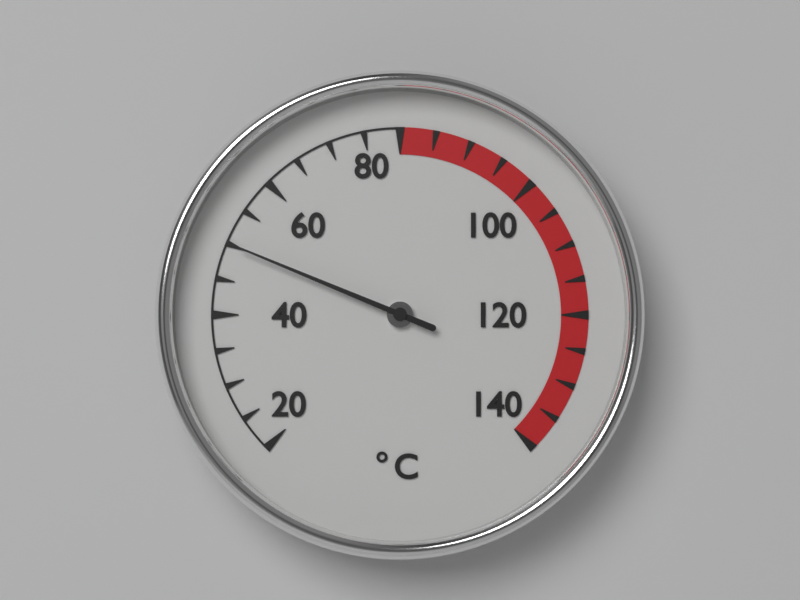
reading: 50 °C
